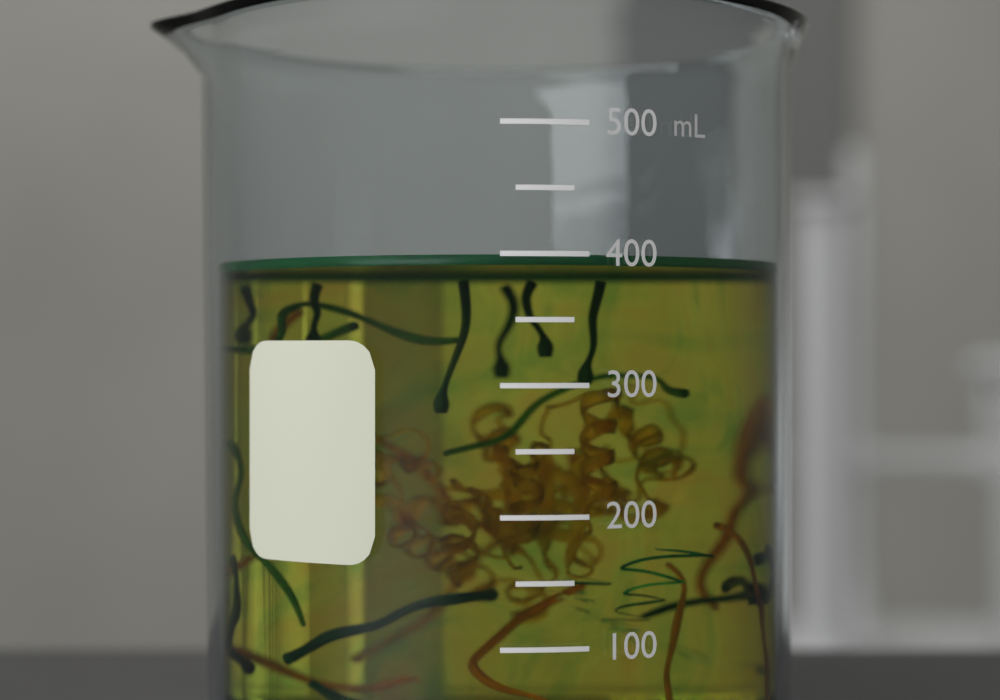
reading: 400 mL
